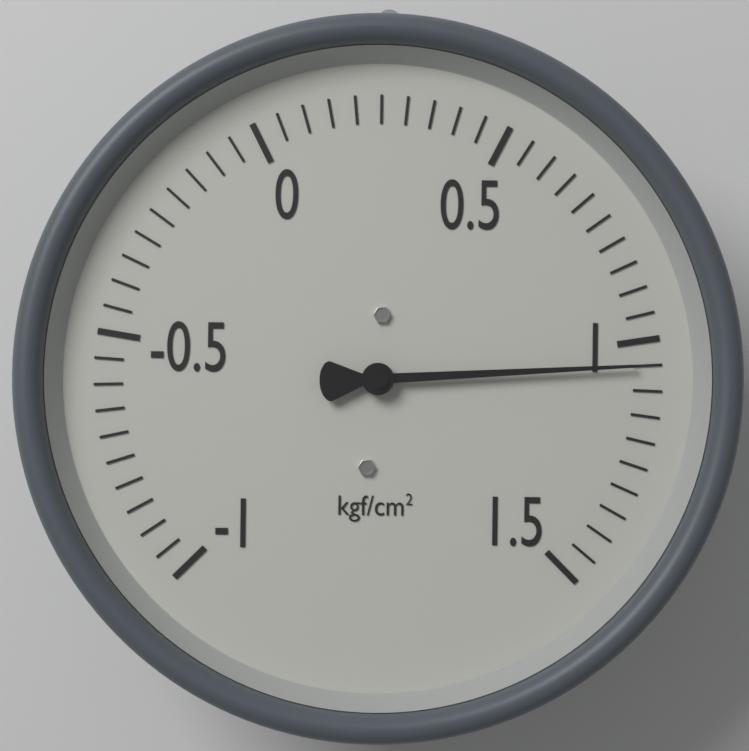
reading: 1.05 kgf/cm²
